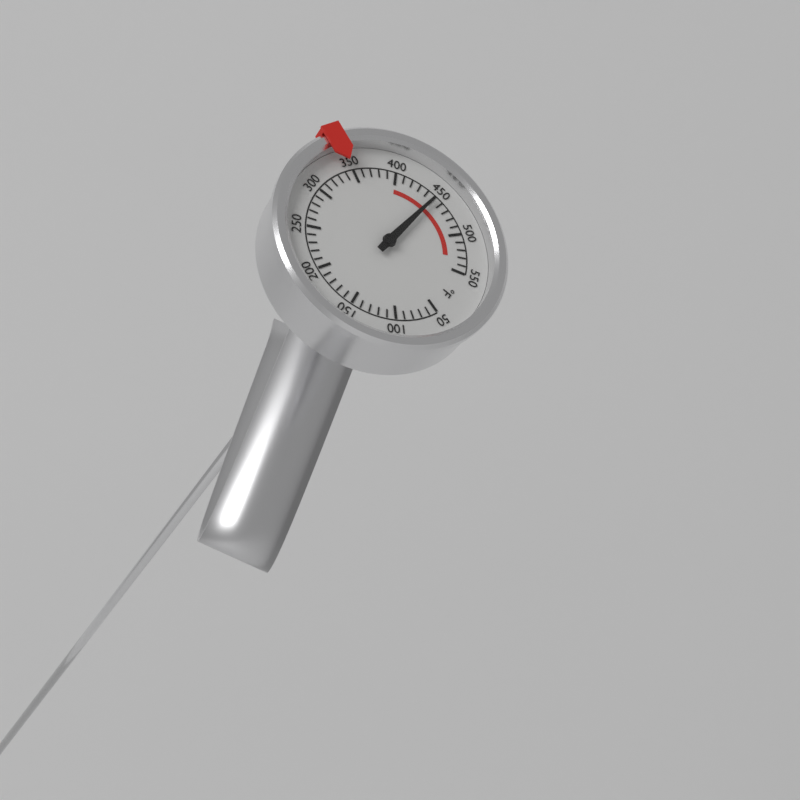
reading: 450 °F
